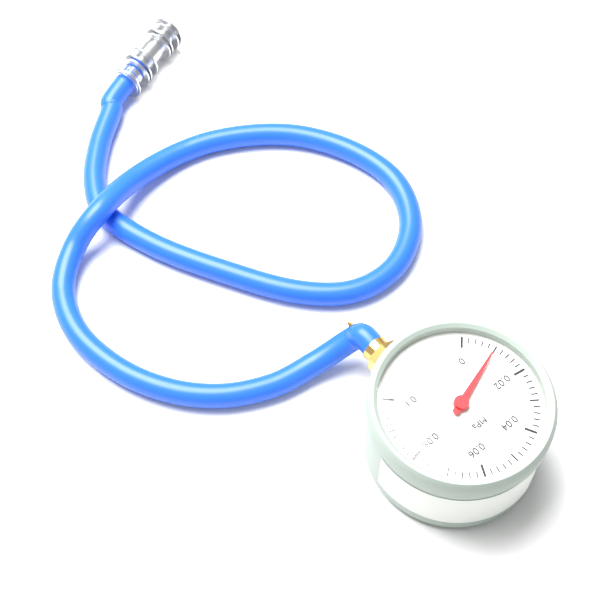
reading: 0.010 MPa
